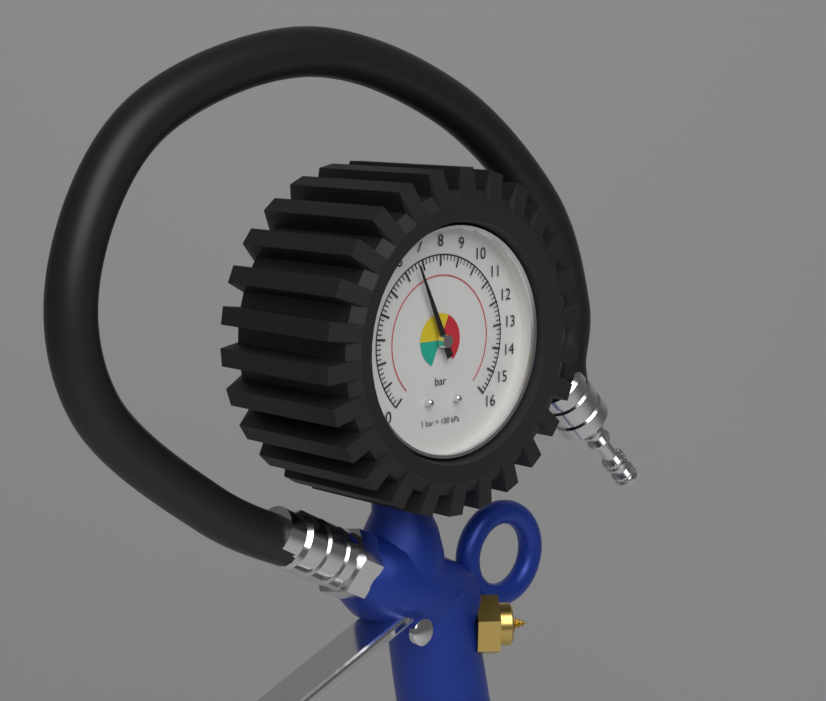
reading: 6.6 bar
